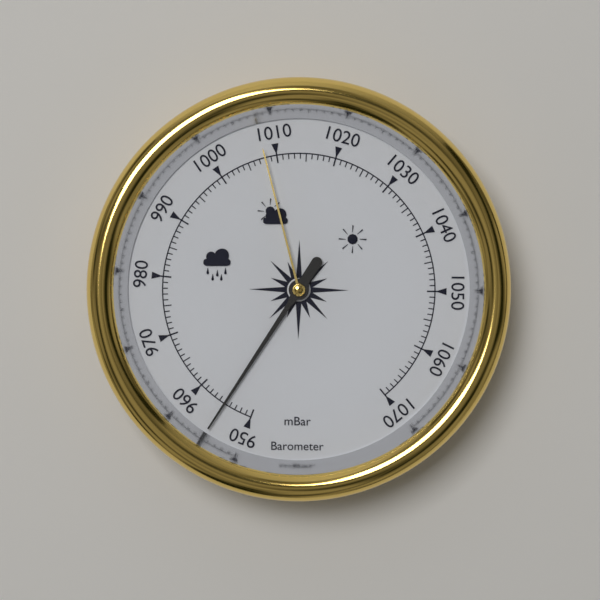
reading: 955 mbar
